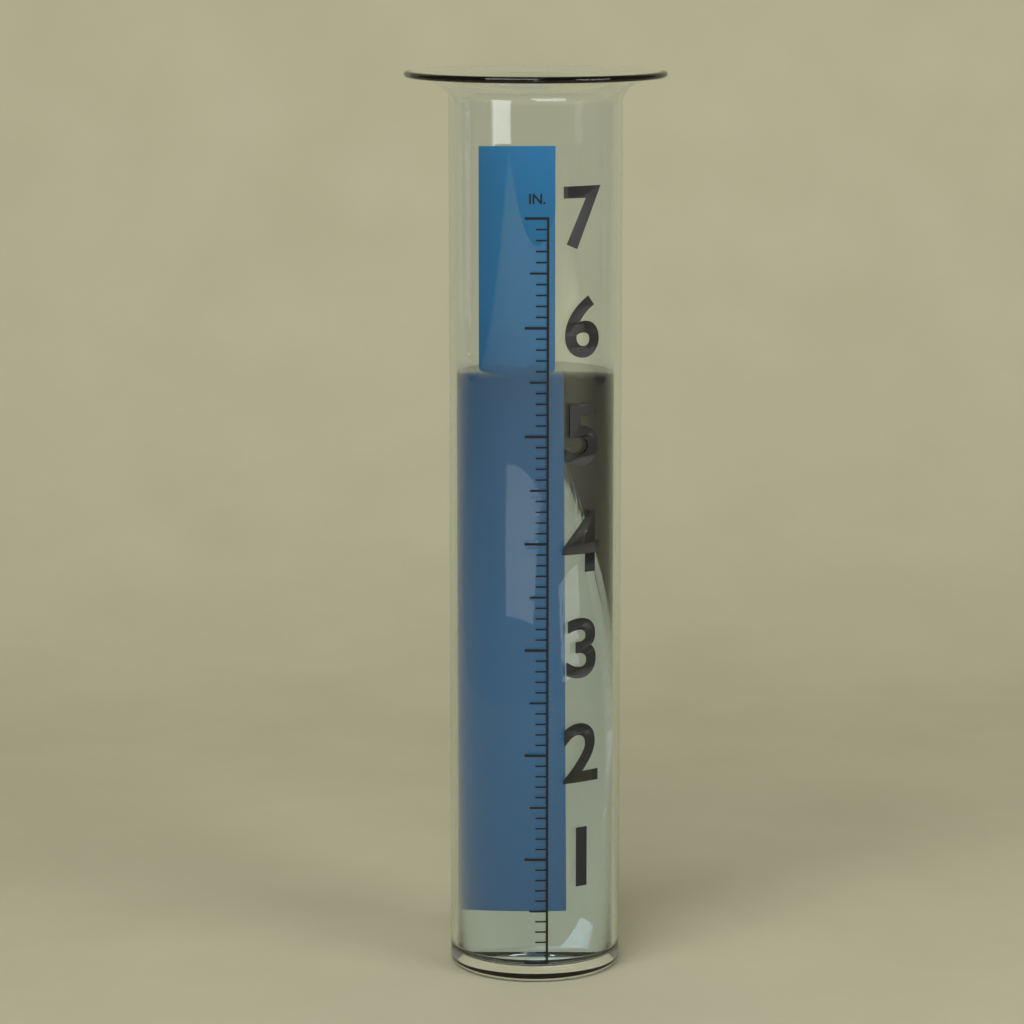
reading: 5.5 in
